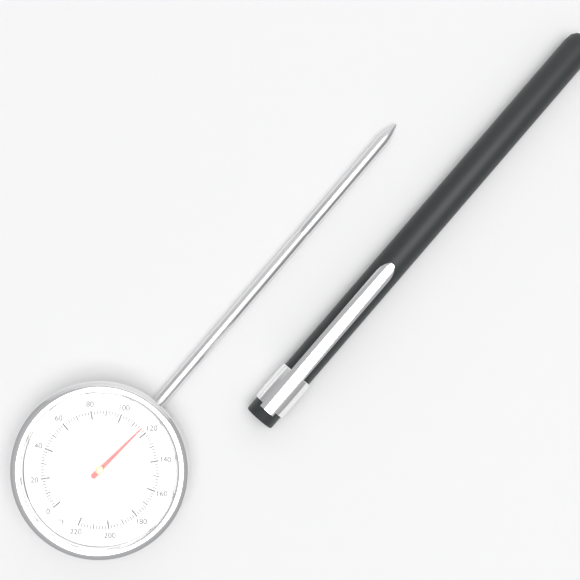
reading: 116 °F
